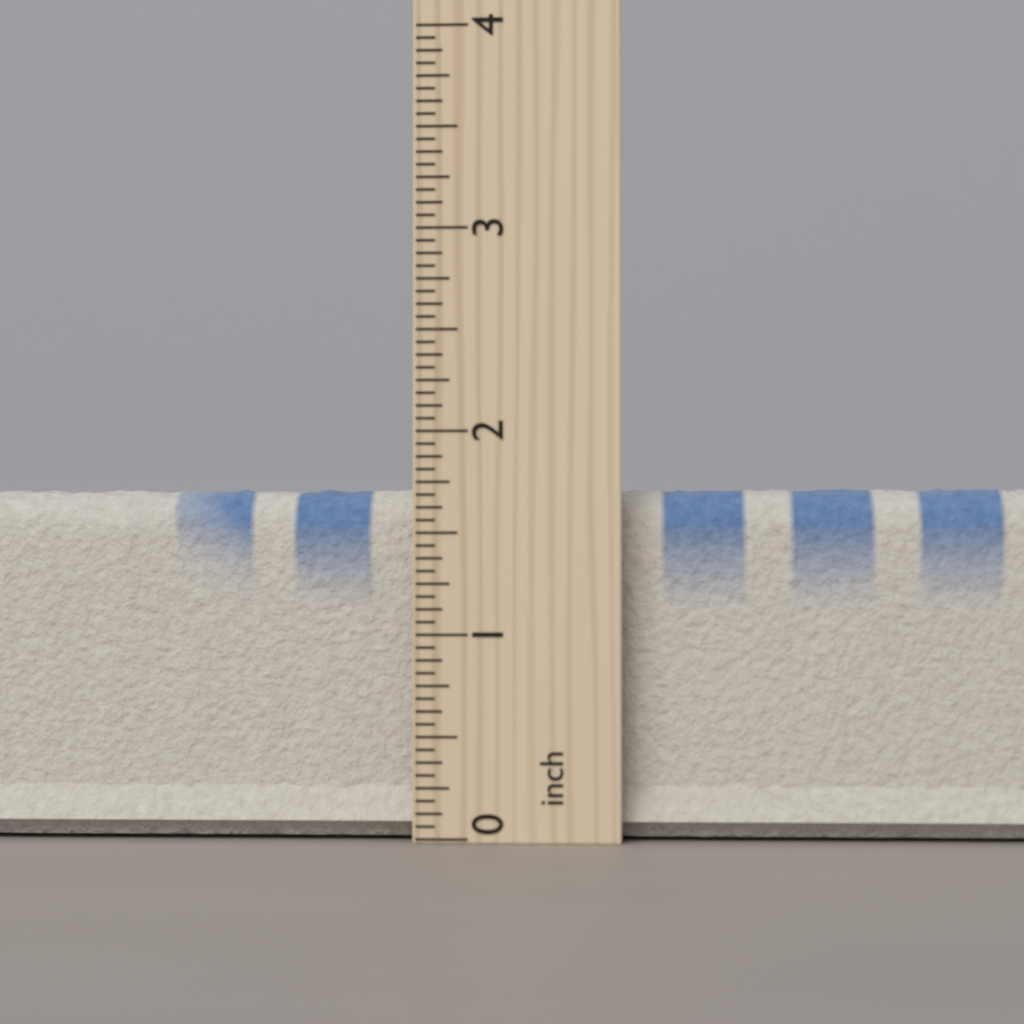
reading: 1.8125 inch
